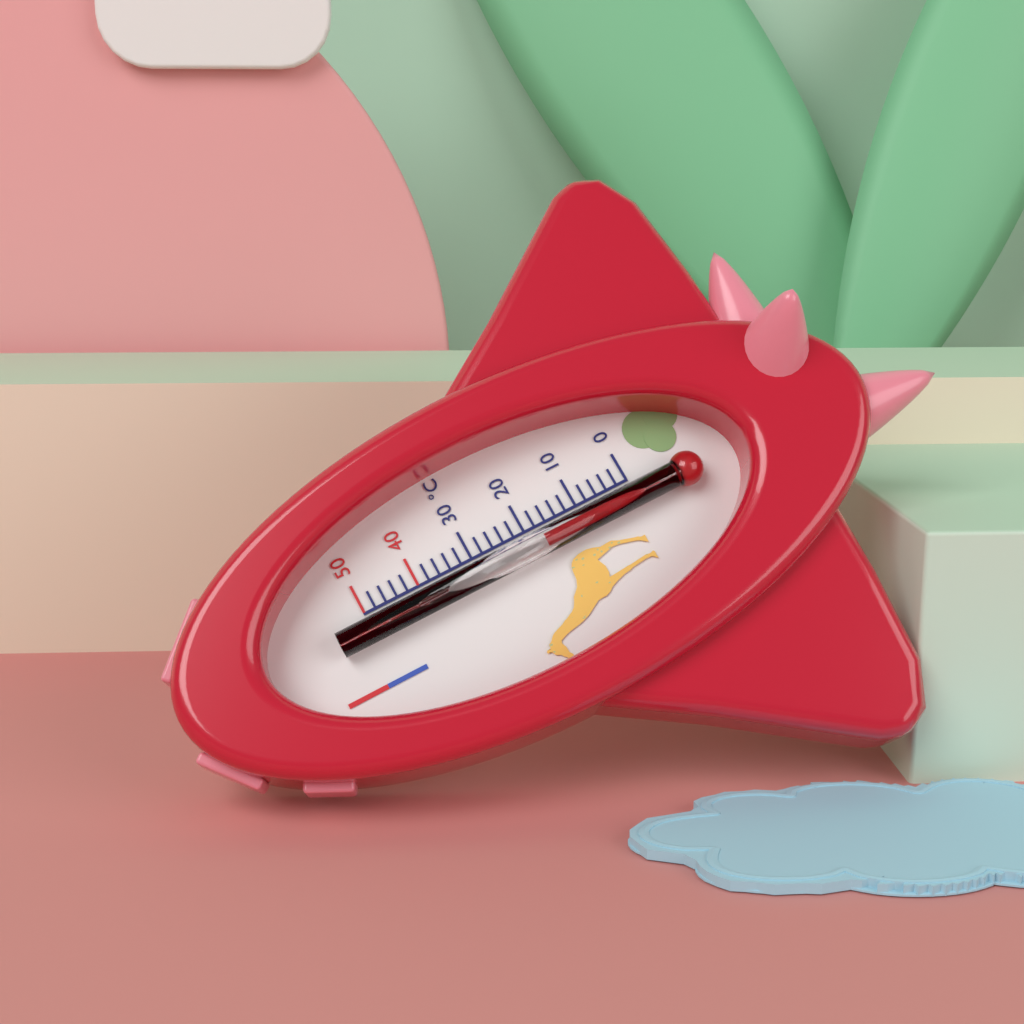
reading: 18 °C
